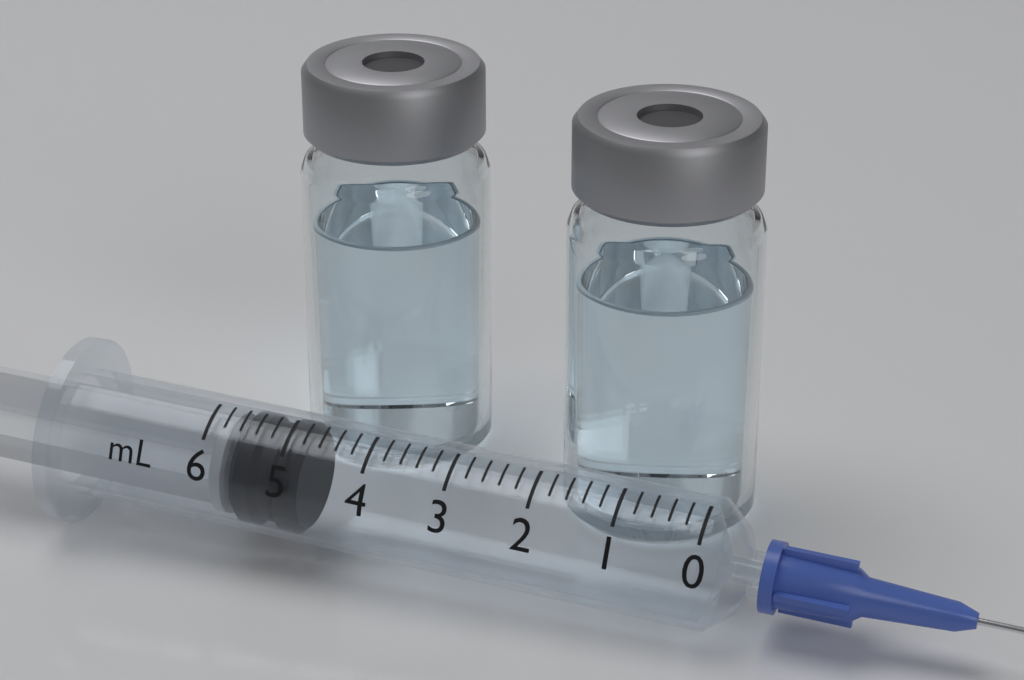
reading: 4.8 ml
